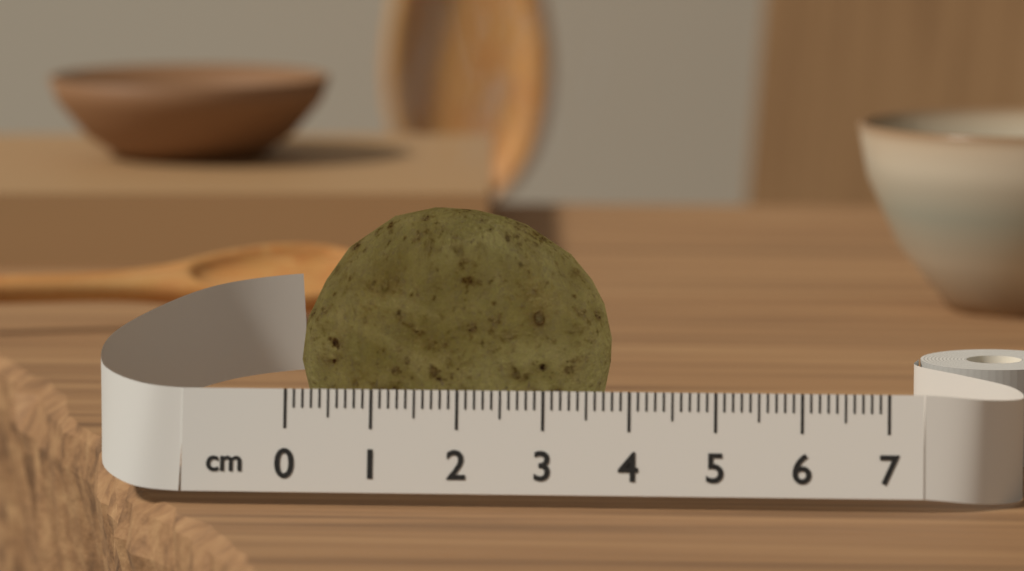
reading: 3.7 cm
